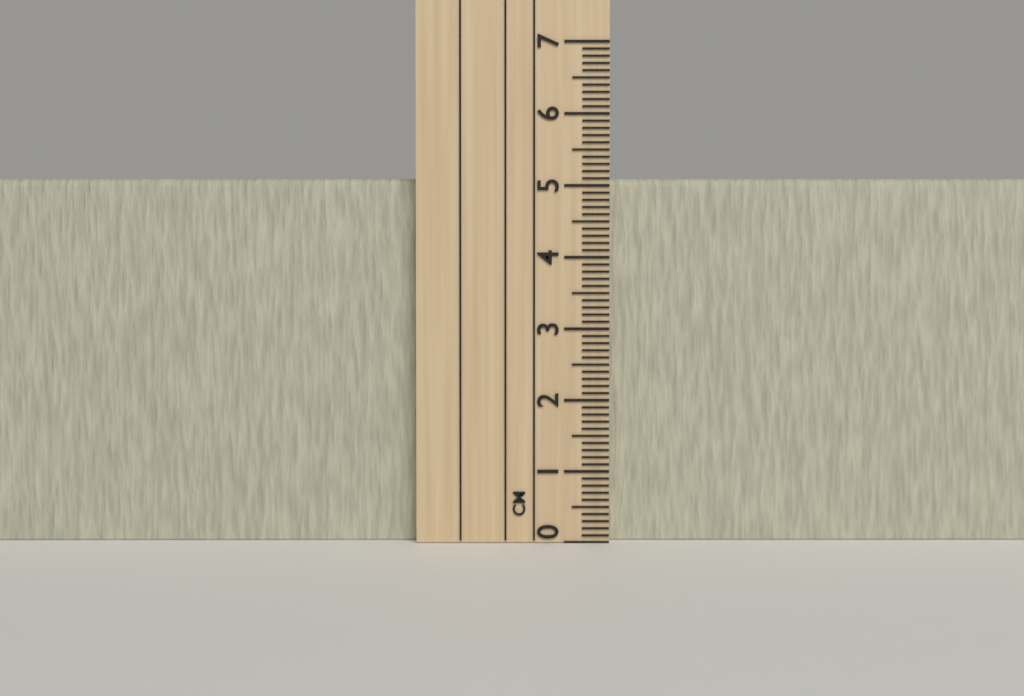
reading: 5.1 cm
